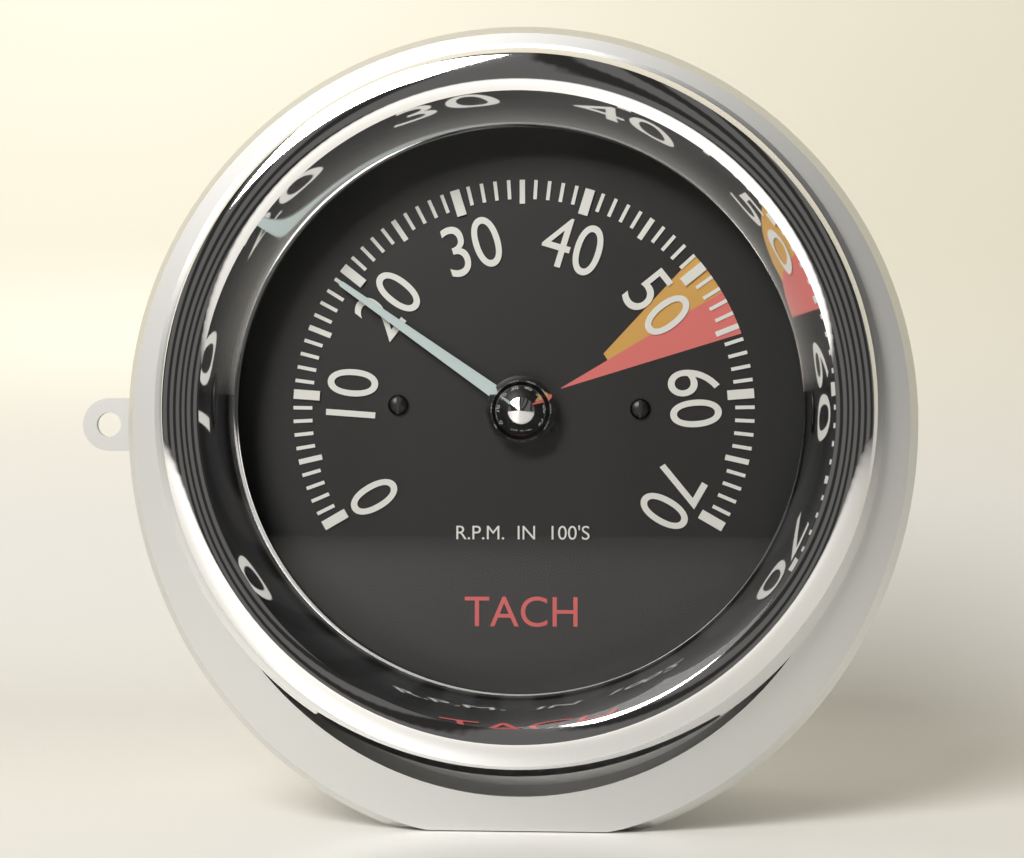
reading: 19 RPM x100
